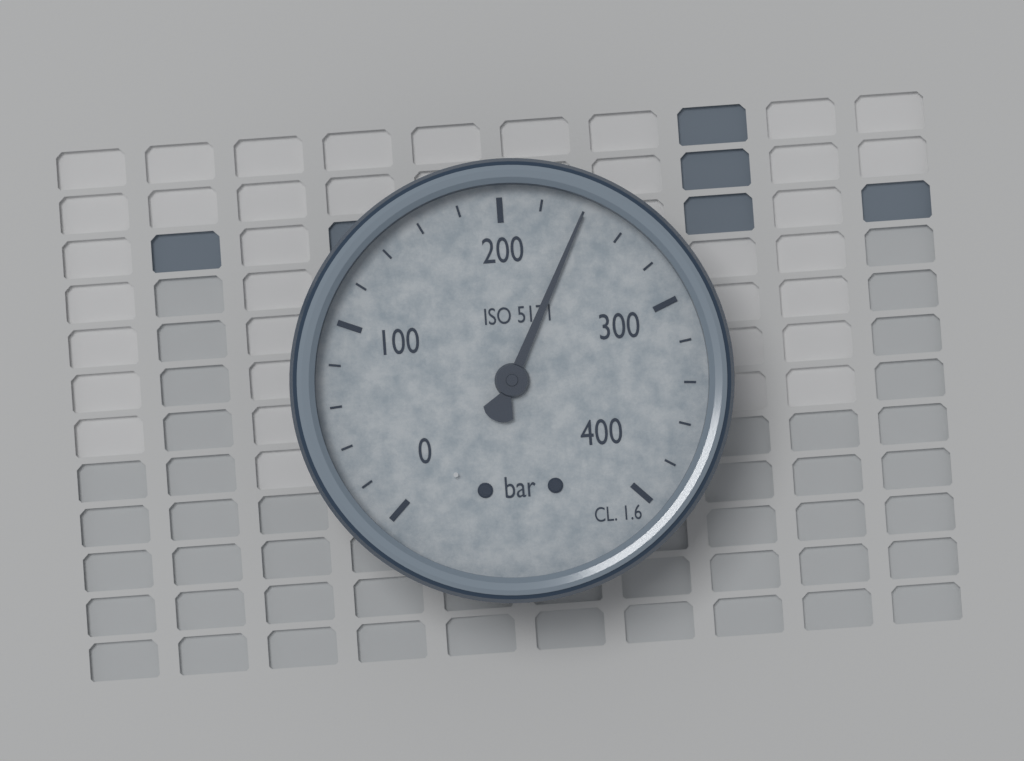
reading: 240 bar
